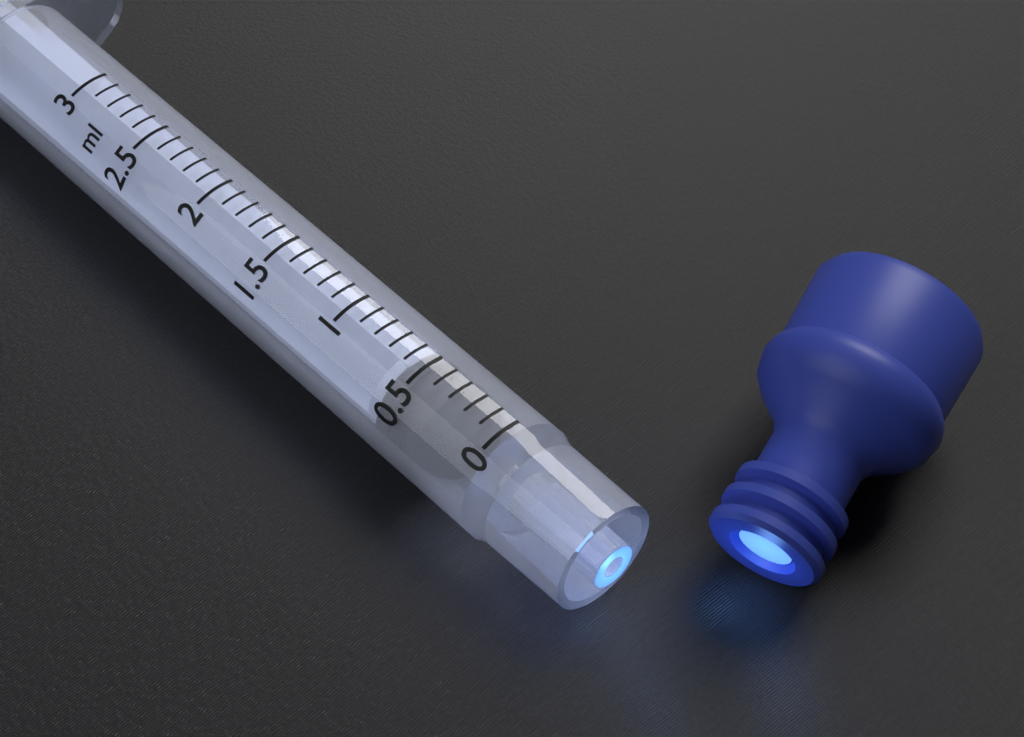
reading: 0.3 ml
